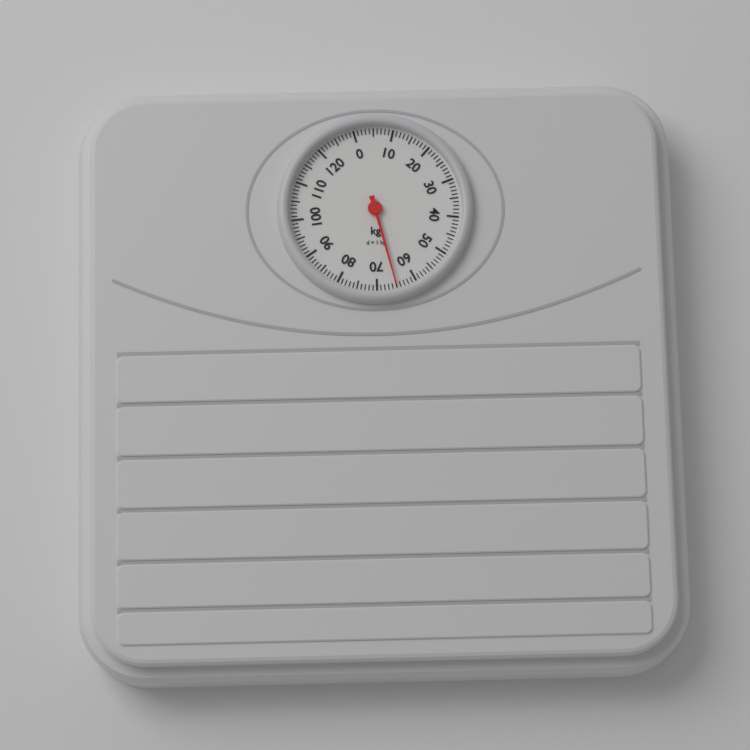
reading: 65 kg
